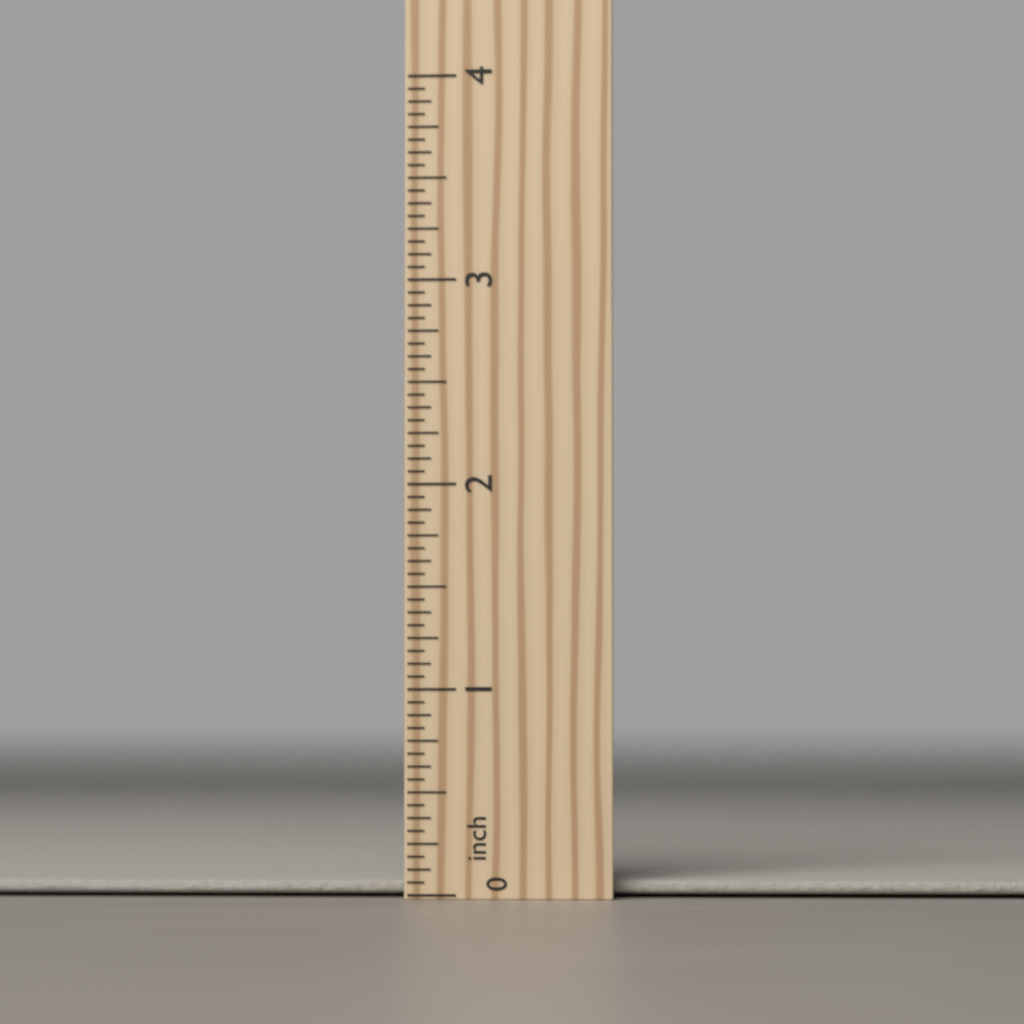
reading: 0.0625 inch
